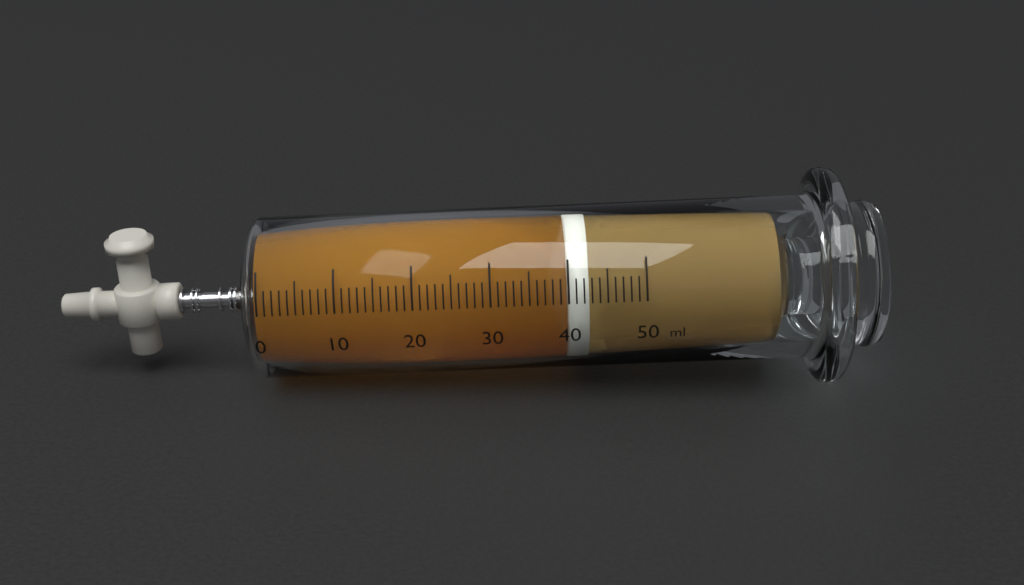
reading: 40 ml
